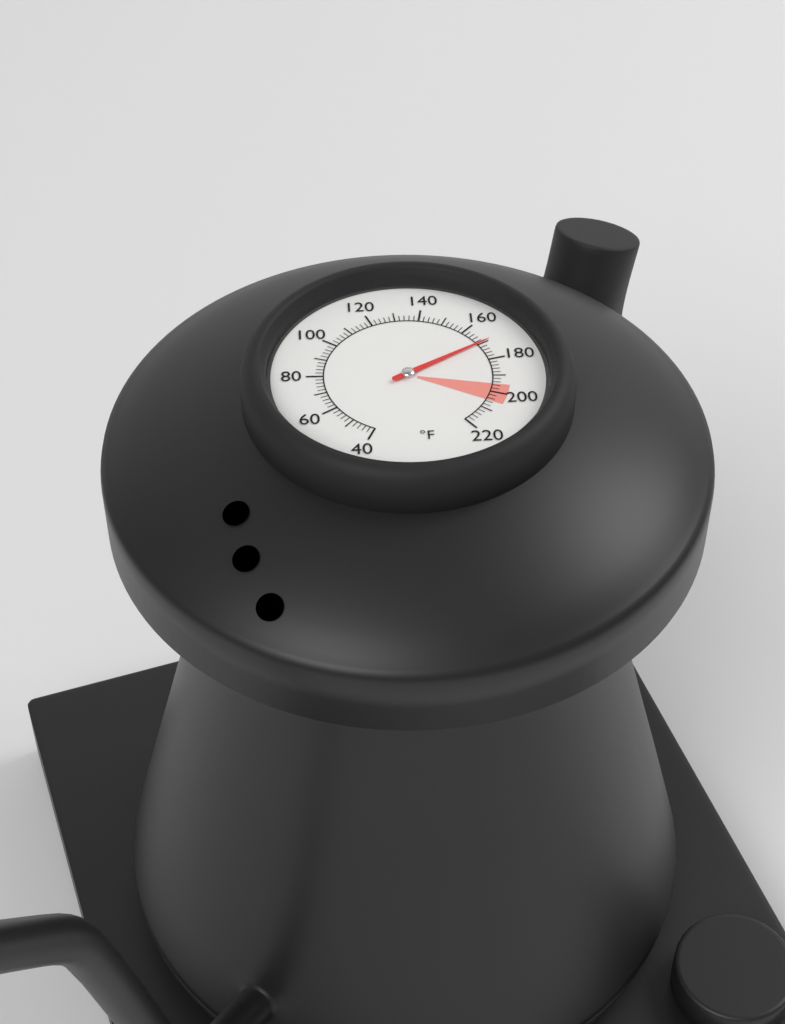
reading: 170 °F
